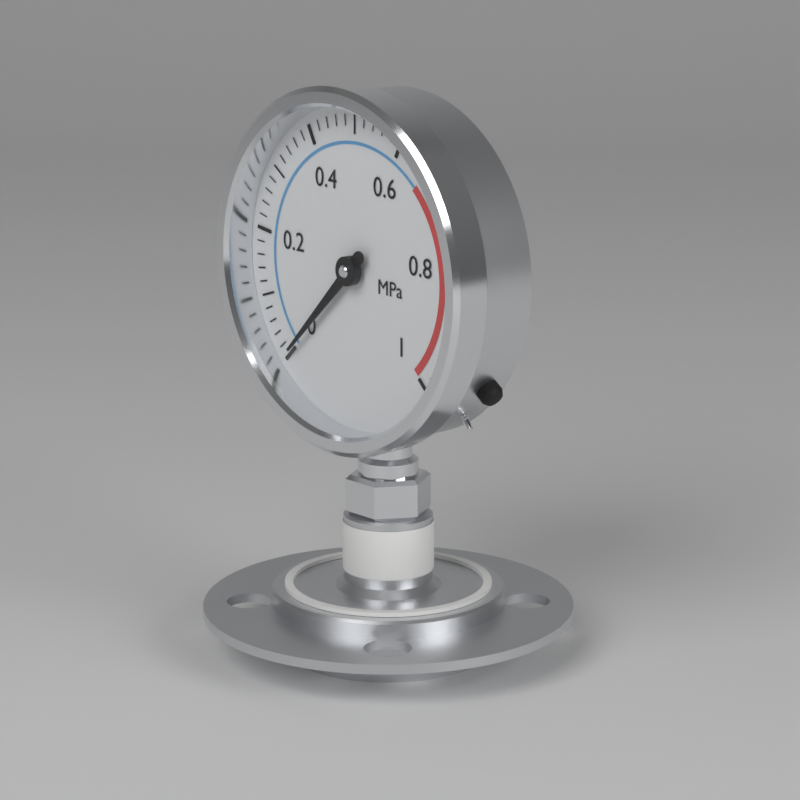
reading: 0.00 MPa
